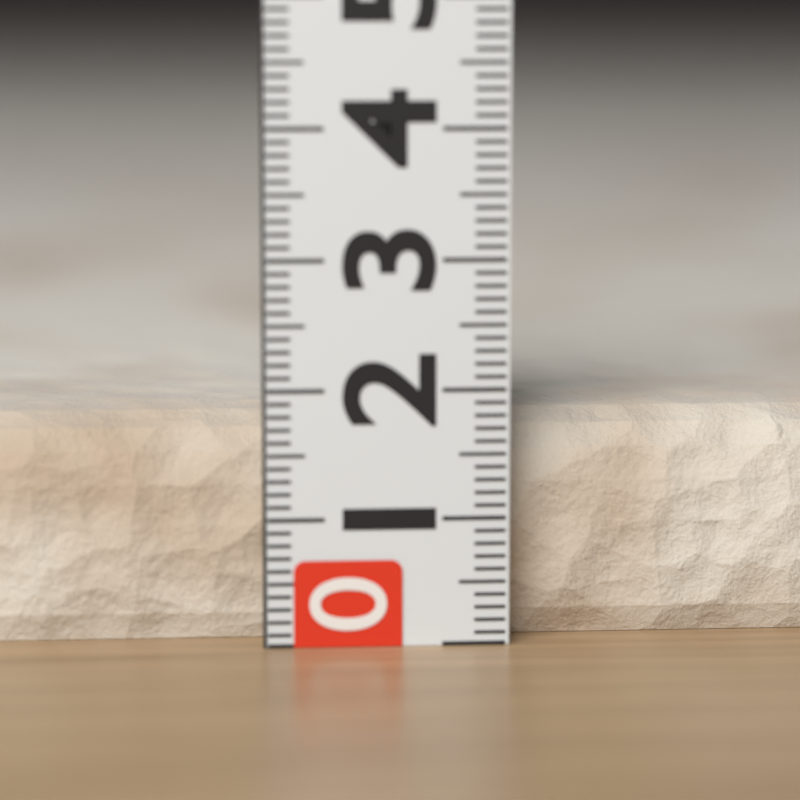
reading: 1.8 (no unit)
